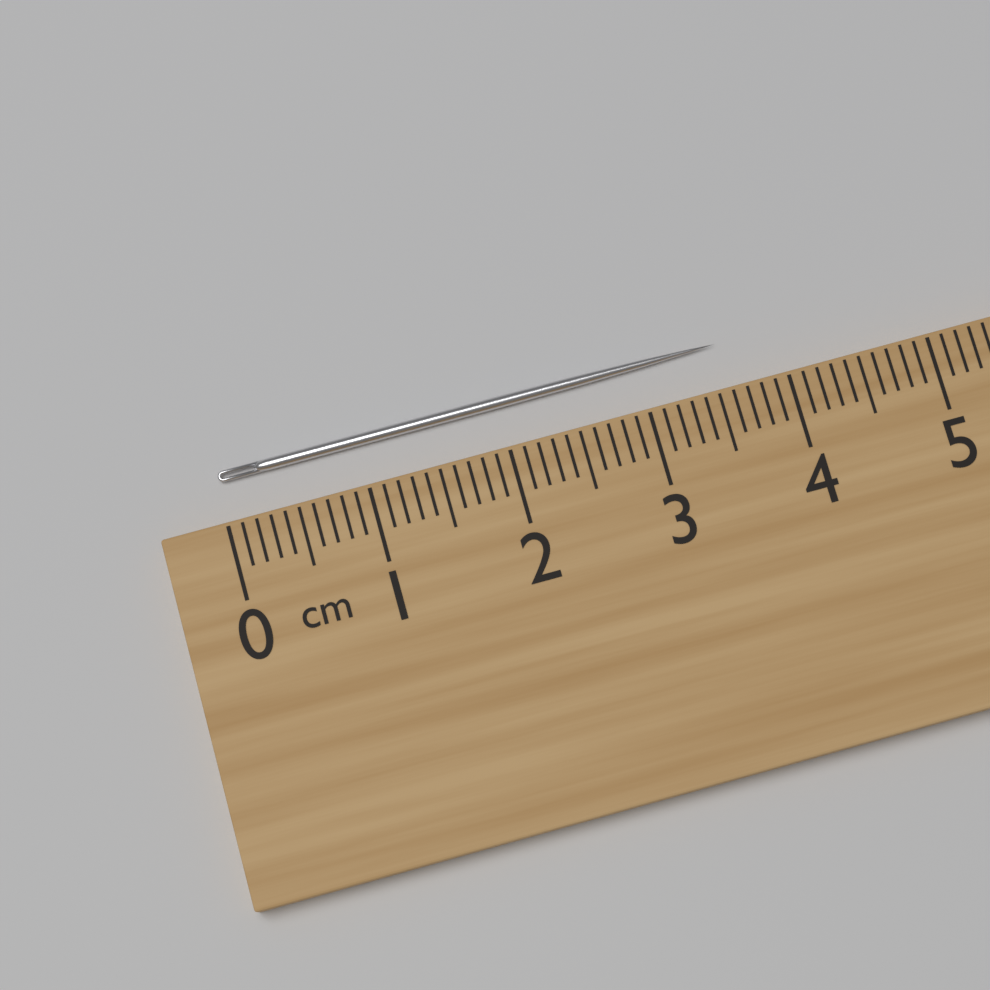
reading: 3.6 cm
